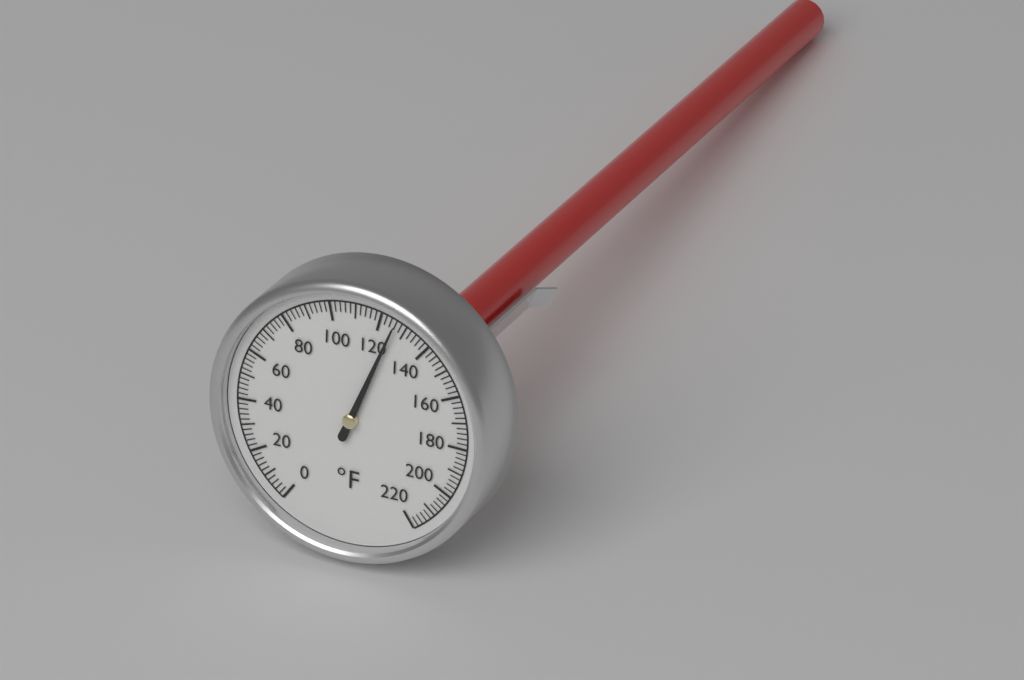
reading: 126 °F
